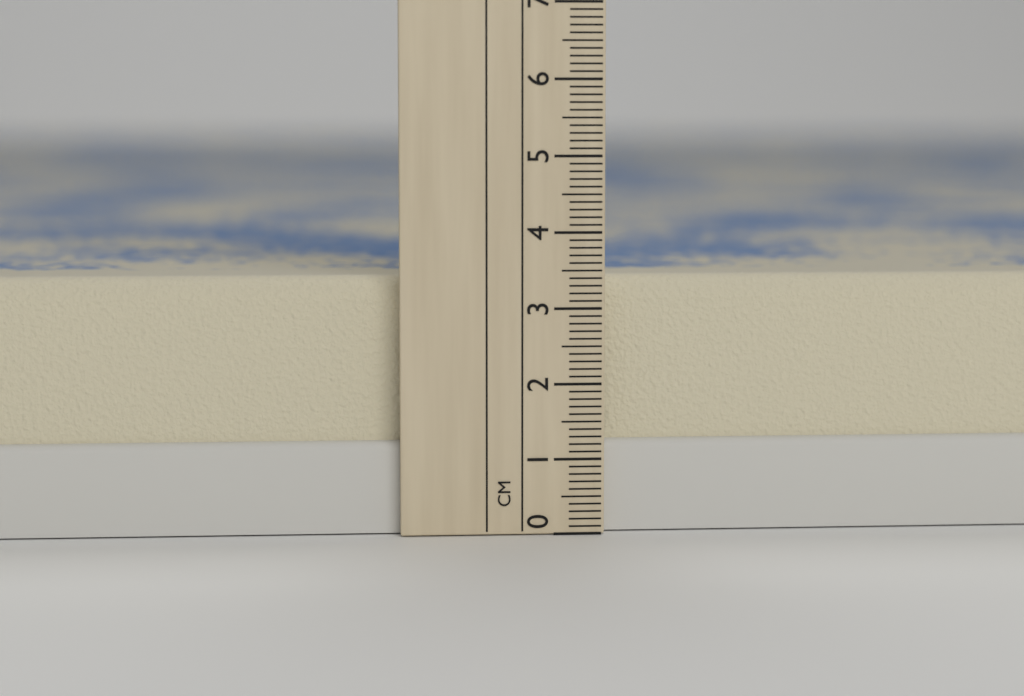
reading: 3.4 cm
